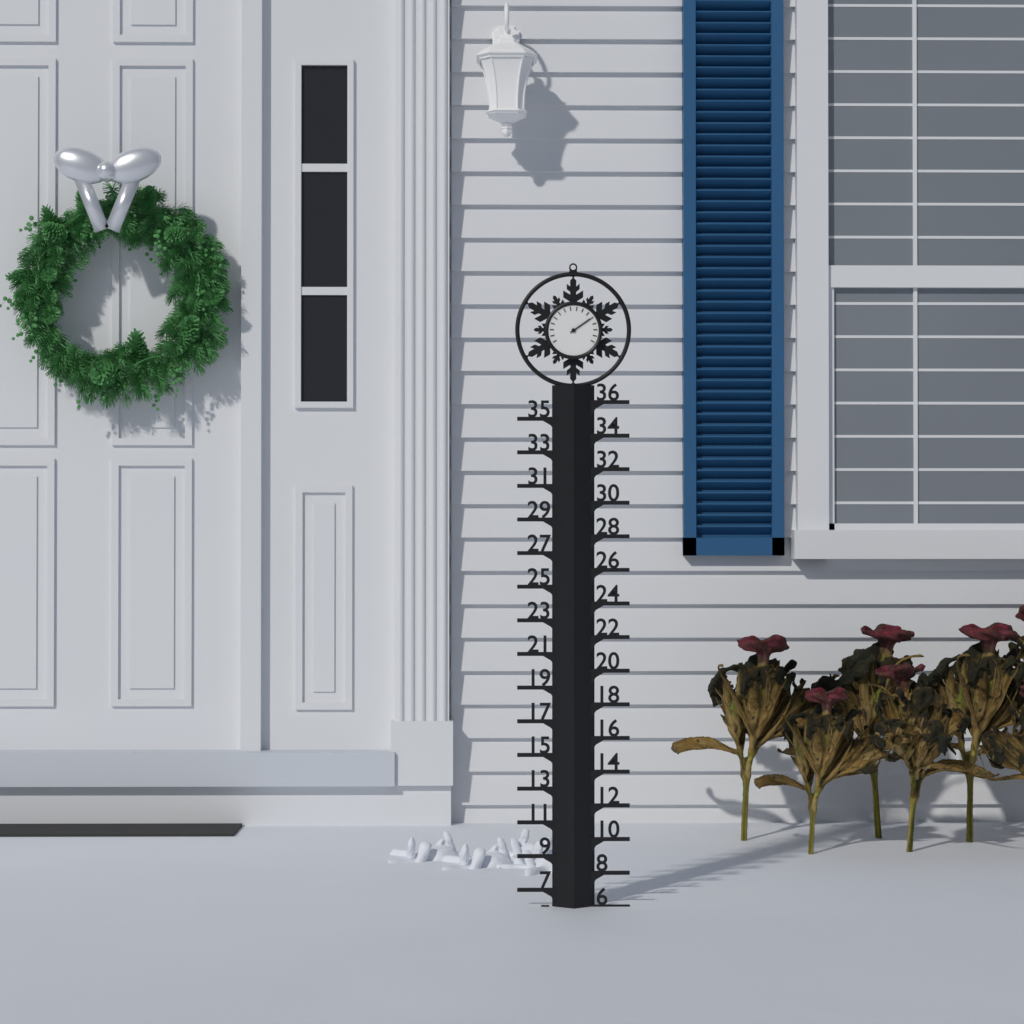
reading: 6 (no unit)
